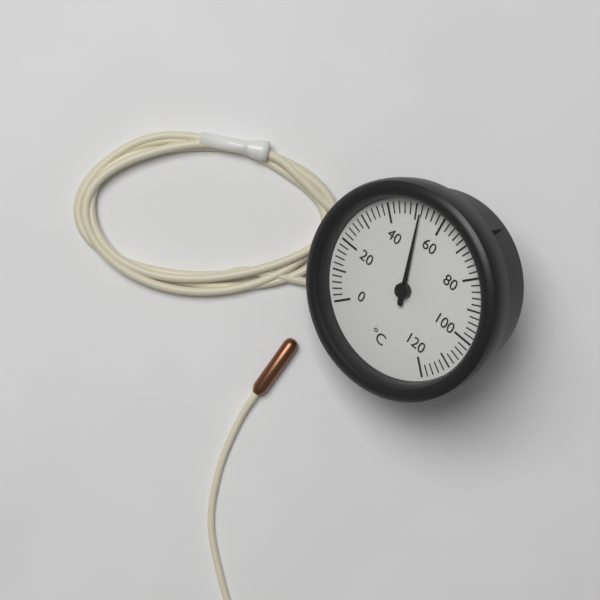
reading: 52 °C
